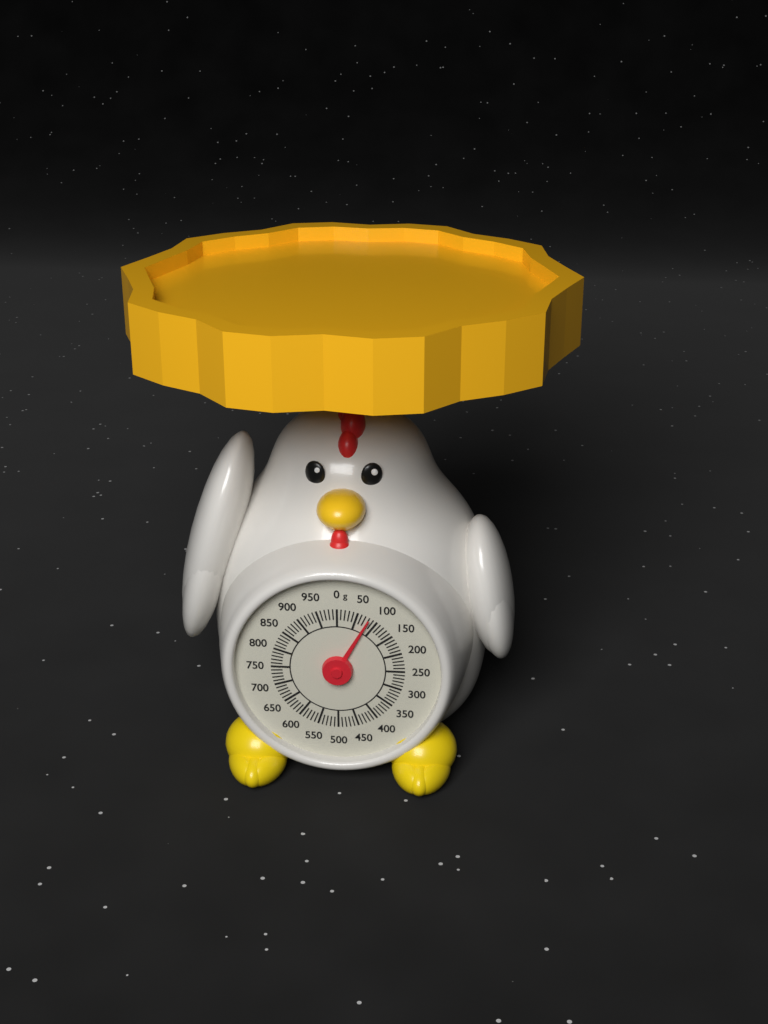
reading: 80 g
